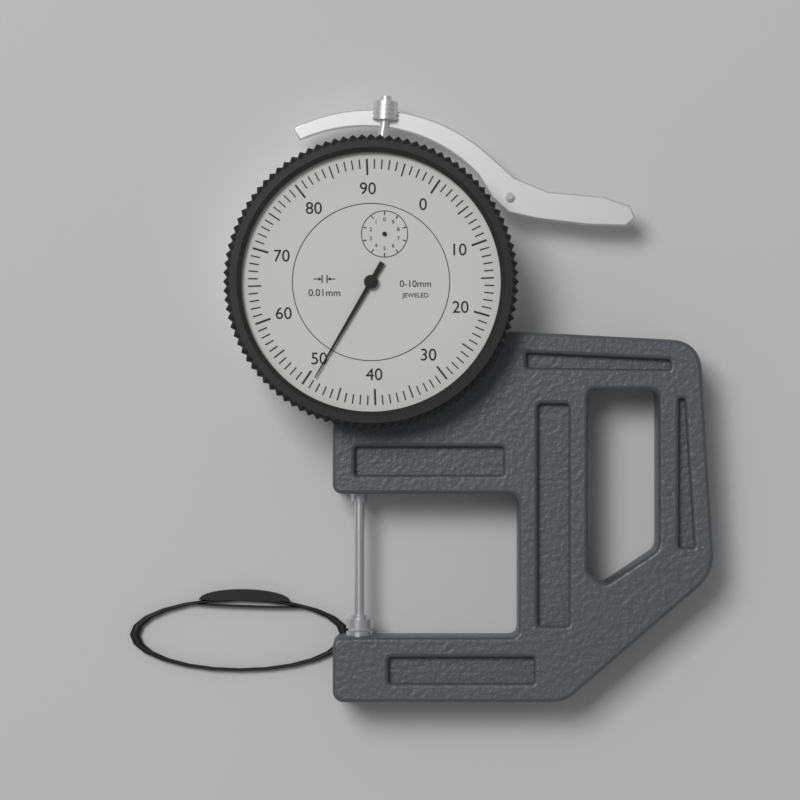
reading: 0.49 mm
